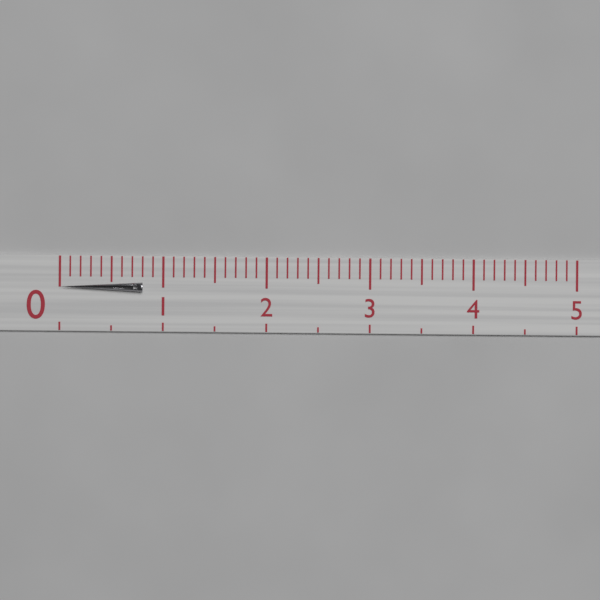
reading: 0.8 (no unit)
